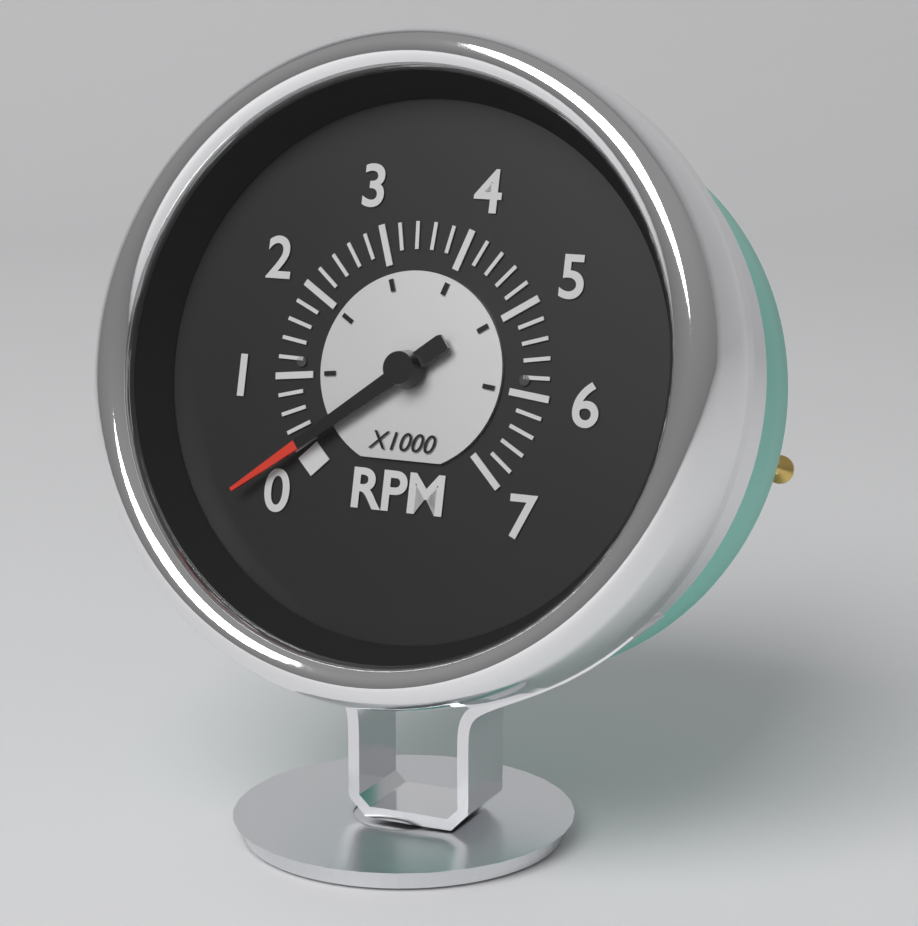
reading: 200 RPM
